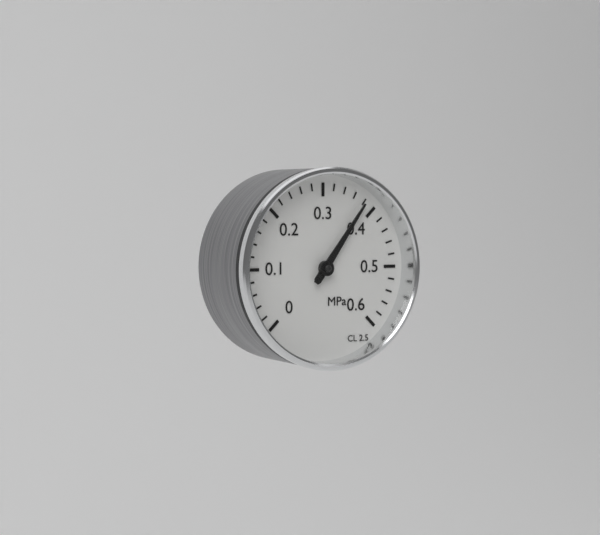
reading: 0.38 MPa
